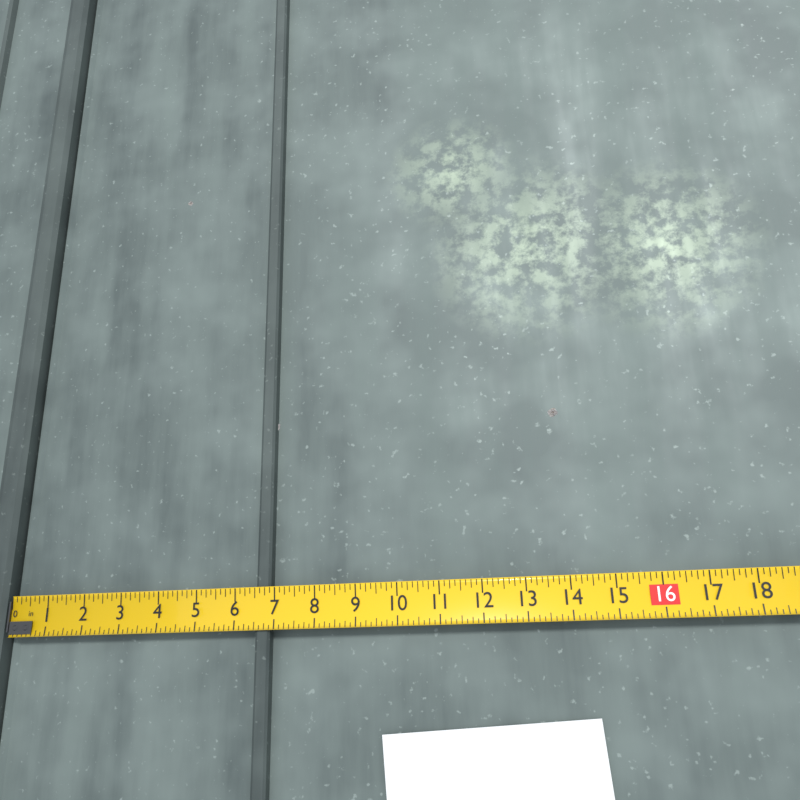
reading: 6.875 in
